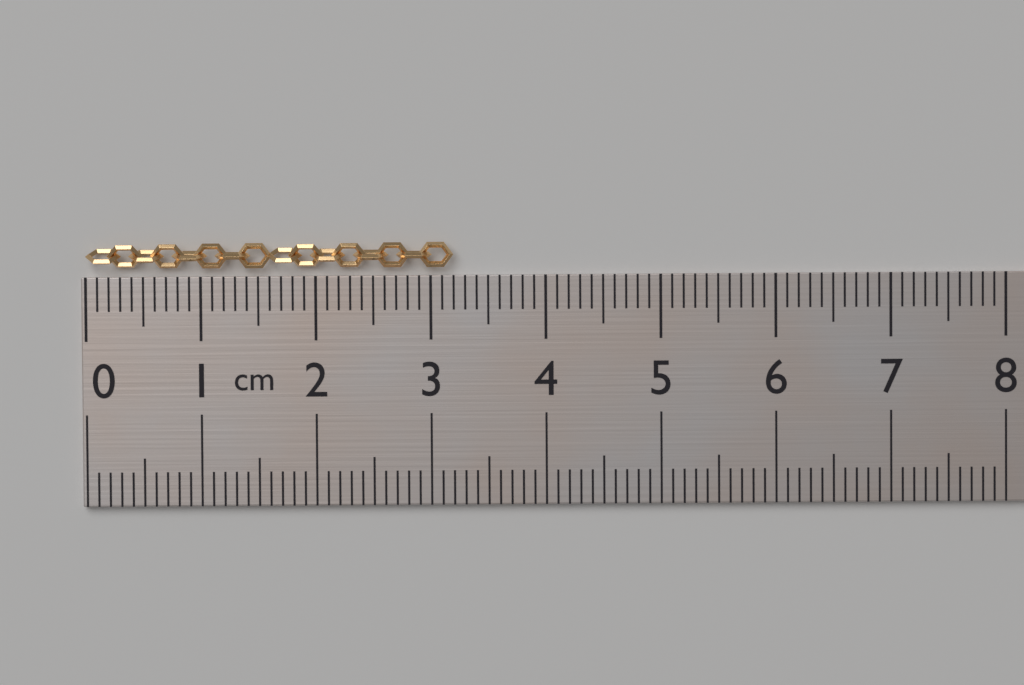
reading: 3.2 cm
